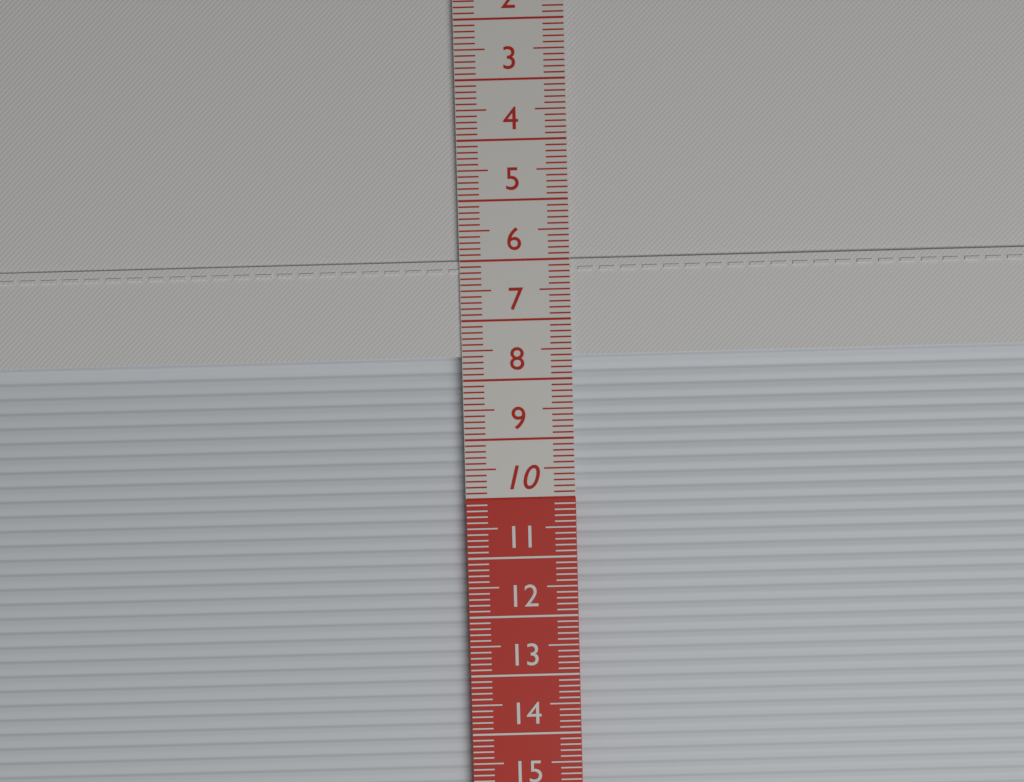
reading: 7.6 cm
